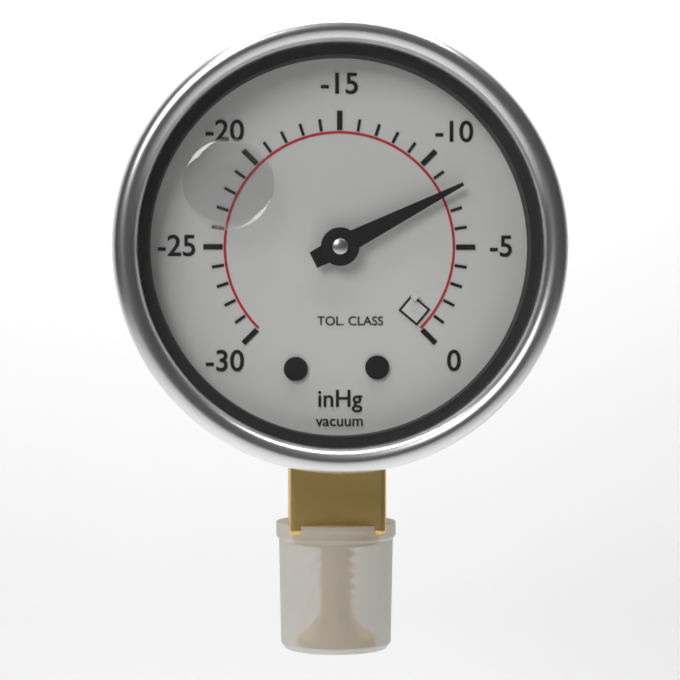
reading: -8 inHg
